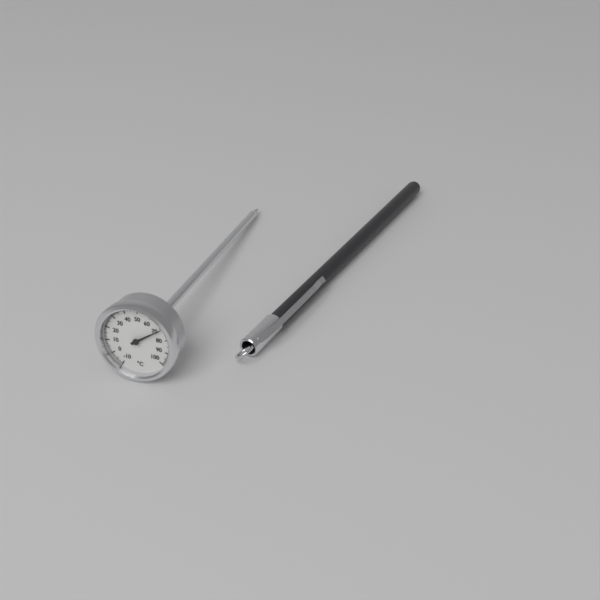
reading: 71 °C
